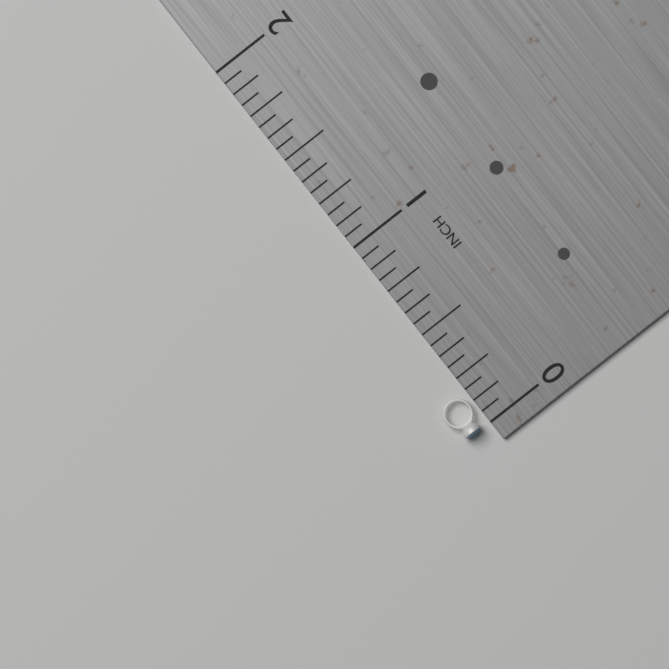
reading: 0.1875 in
